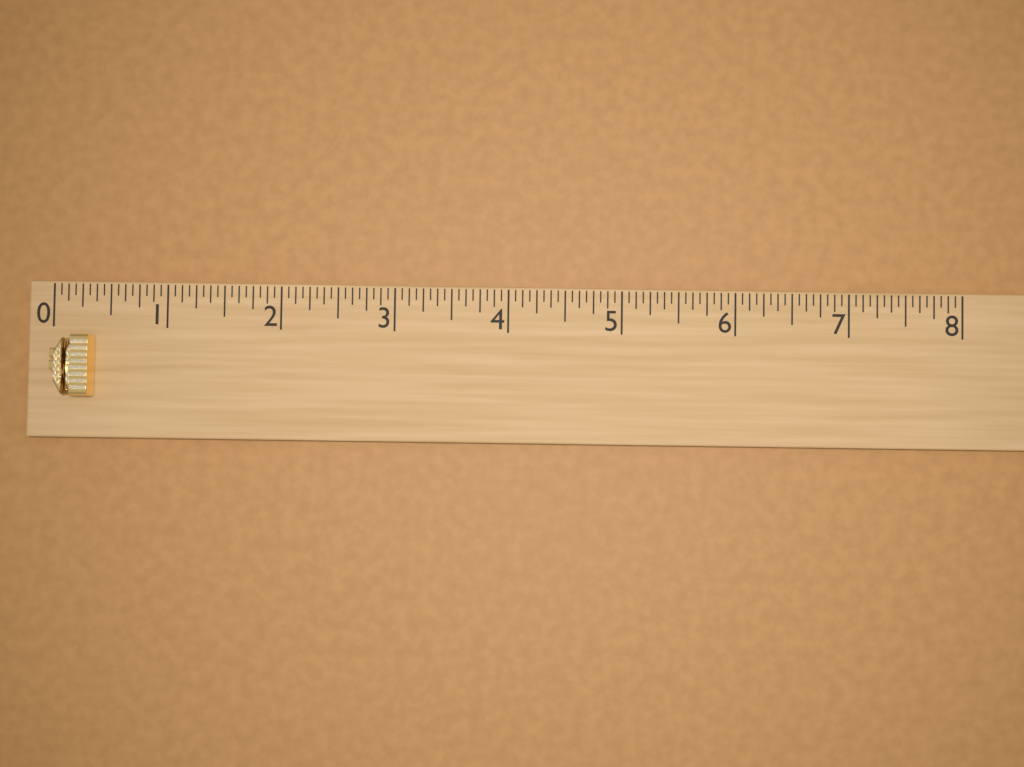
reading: 0.3750 (no unit)
